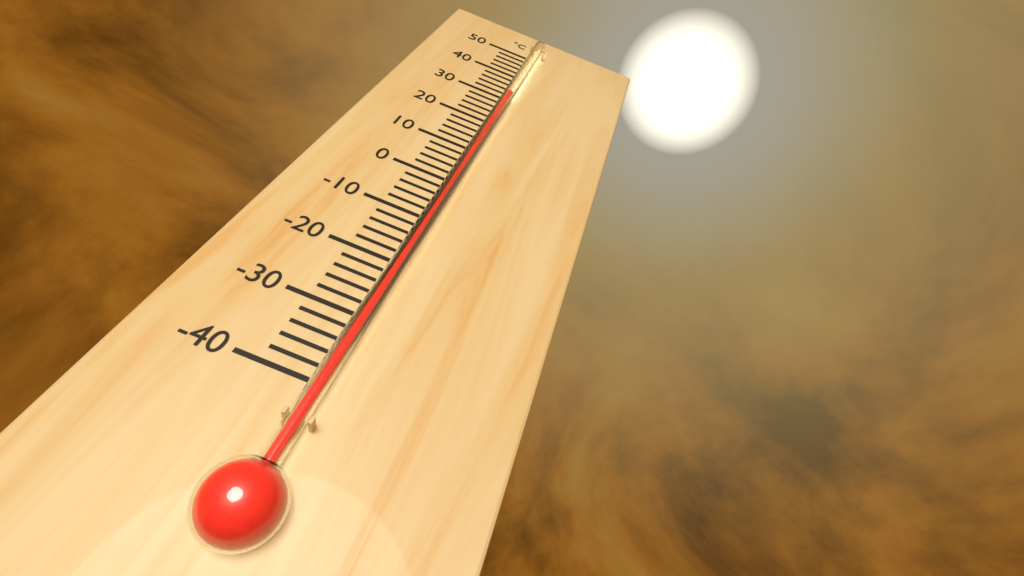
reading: 30 °C
